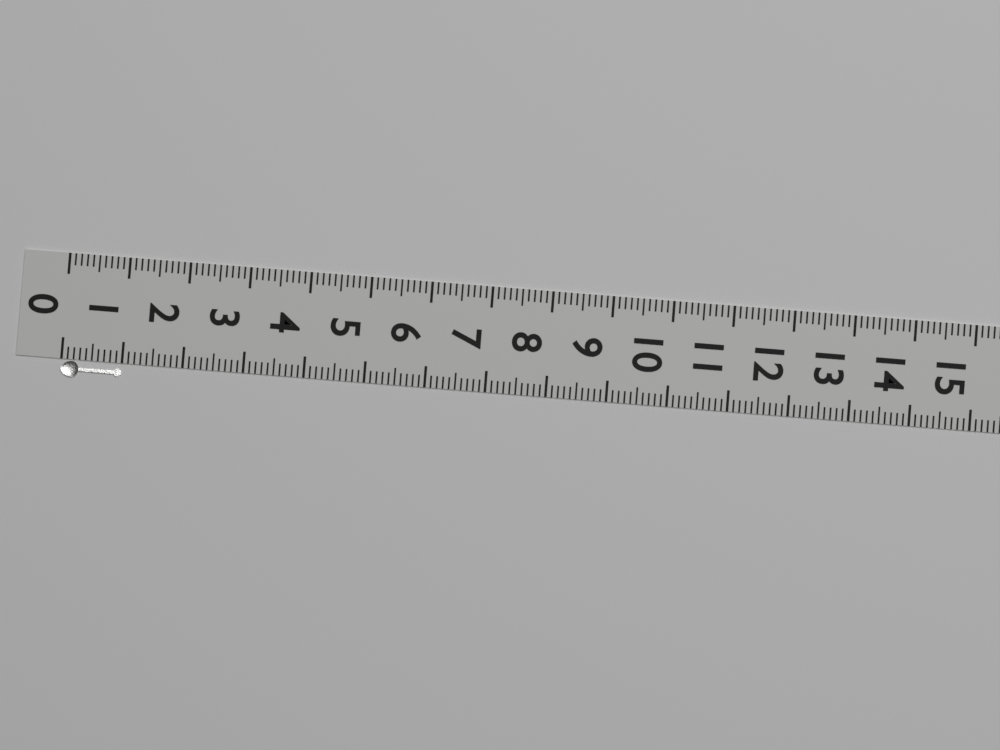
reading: 1.0 (no unit)
